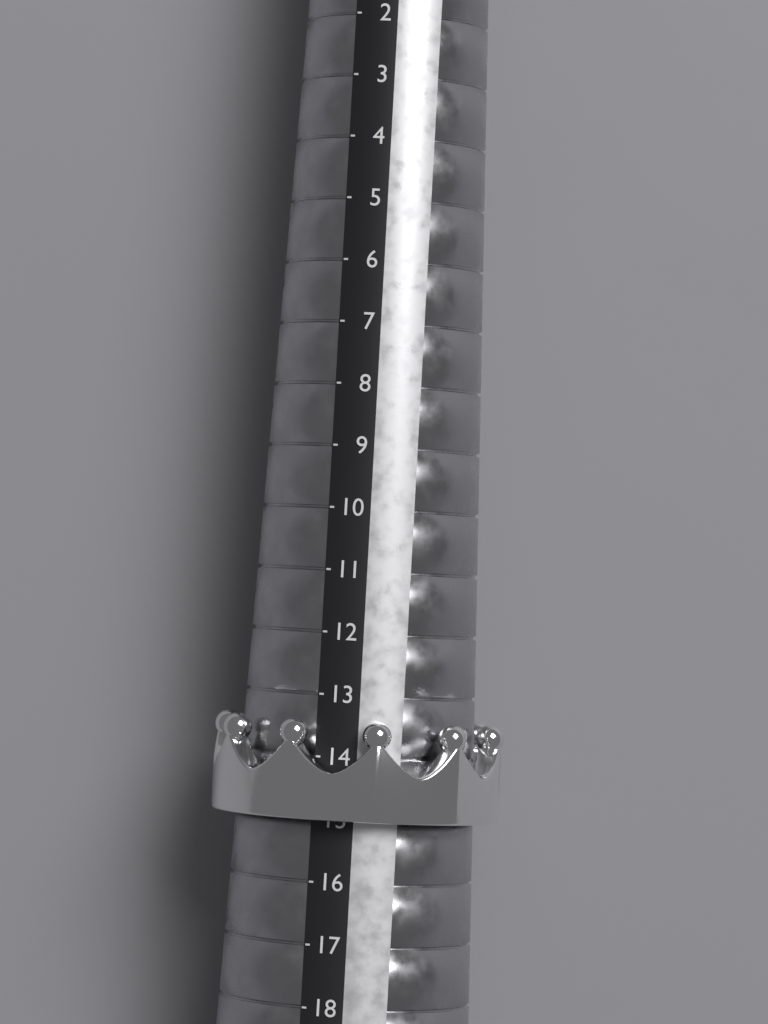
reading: 15 (no unit)
